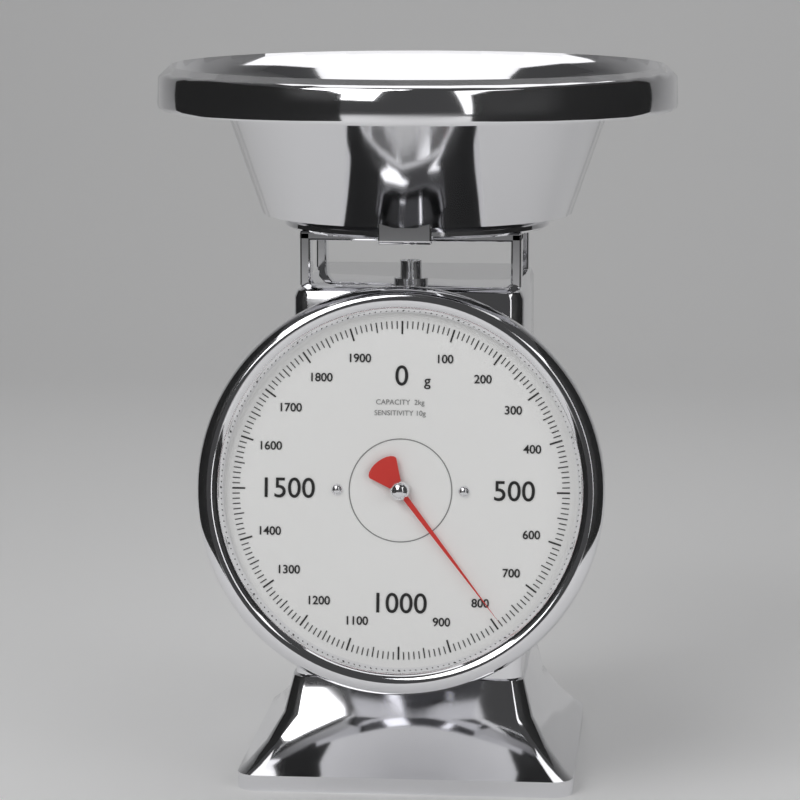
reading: 790 g
